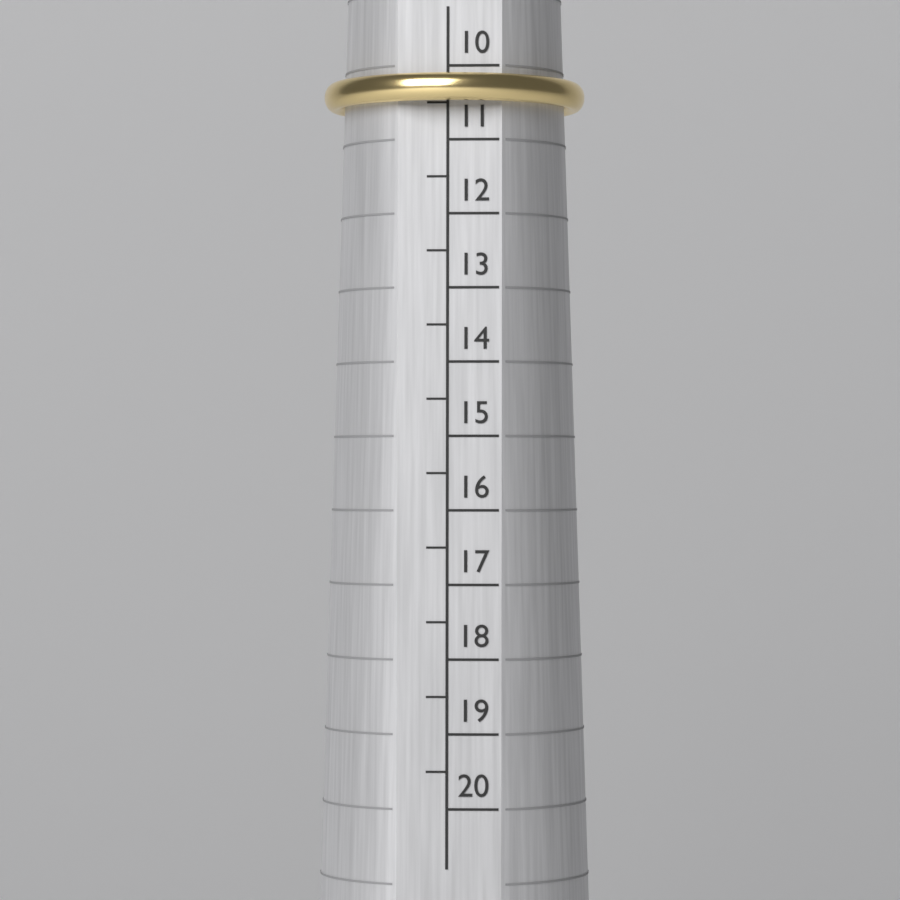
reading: 10.5 (no unit)
